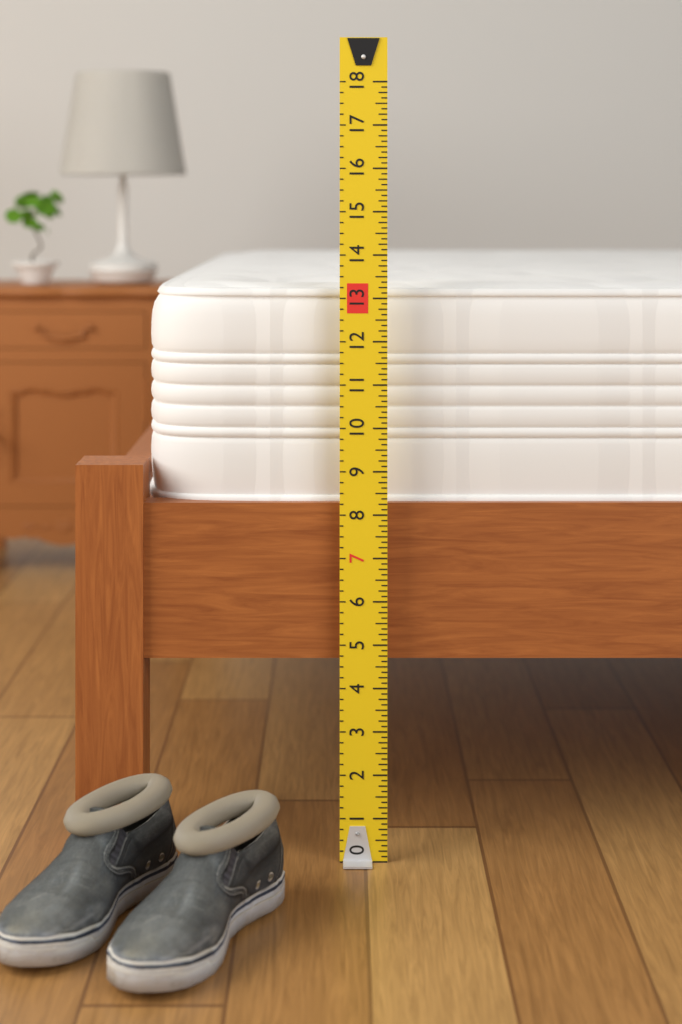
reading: 13.300 (no unit)
